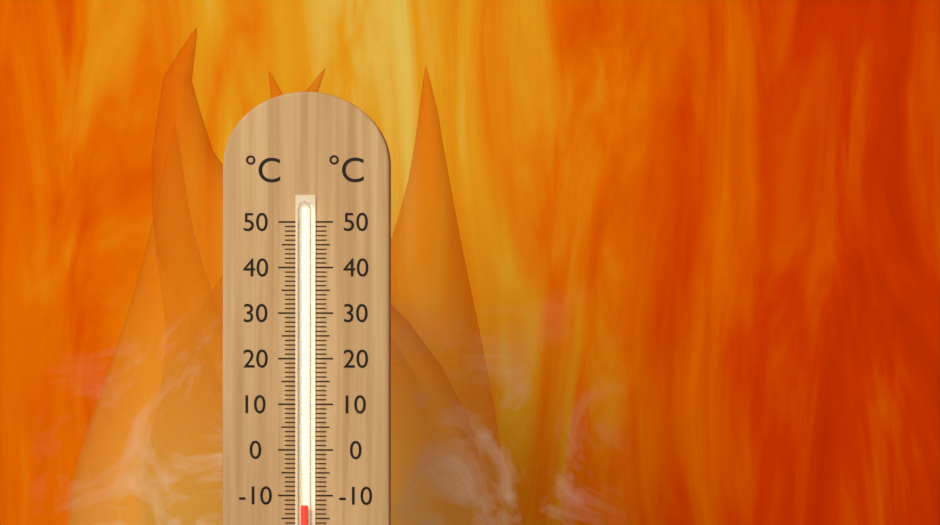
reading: -12 °C
